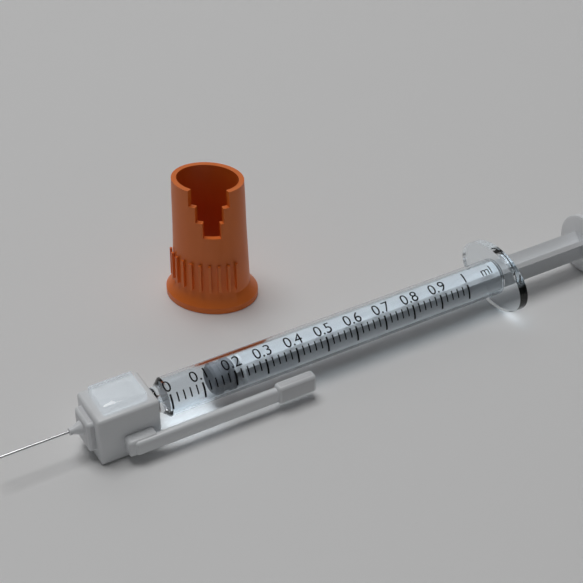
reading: 0.14 ml
